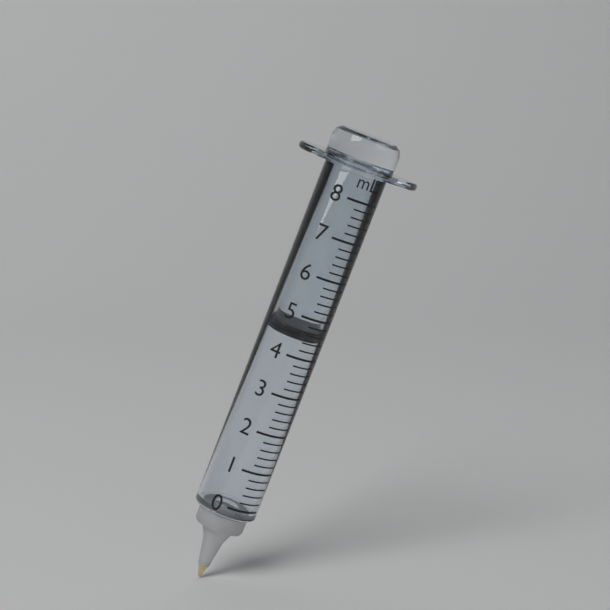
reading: 4.4 ml
